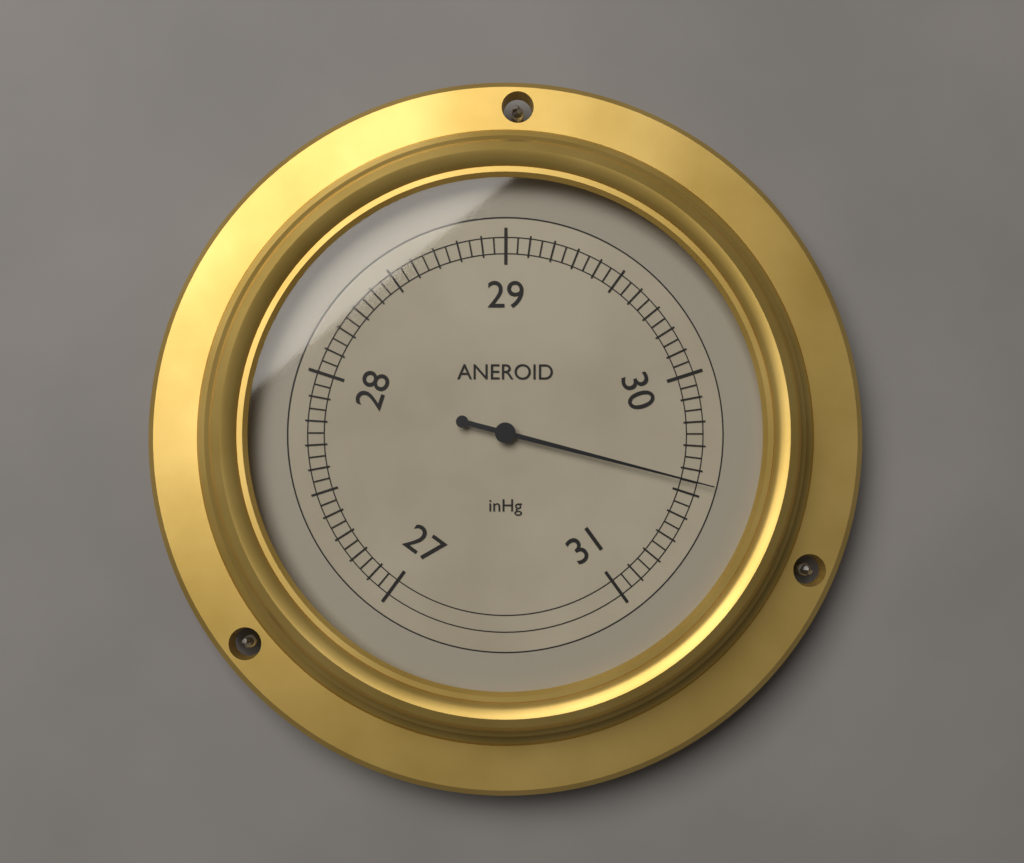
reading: 30.45 inHg
